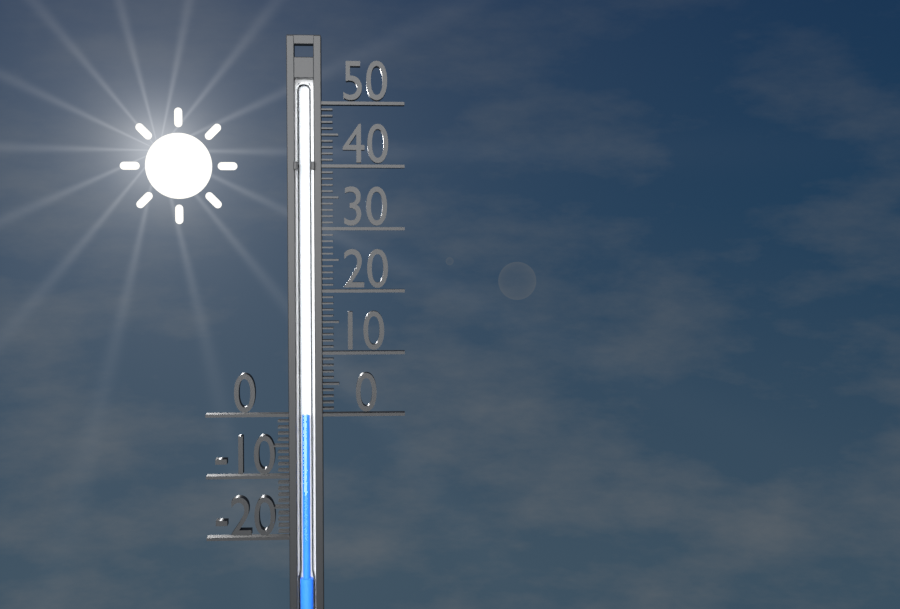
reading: 0 (no unit)
